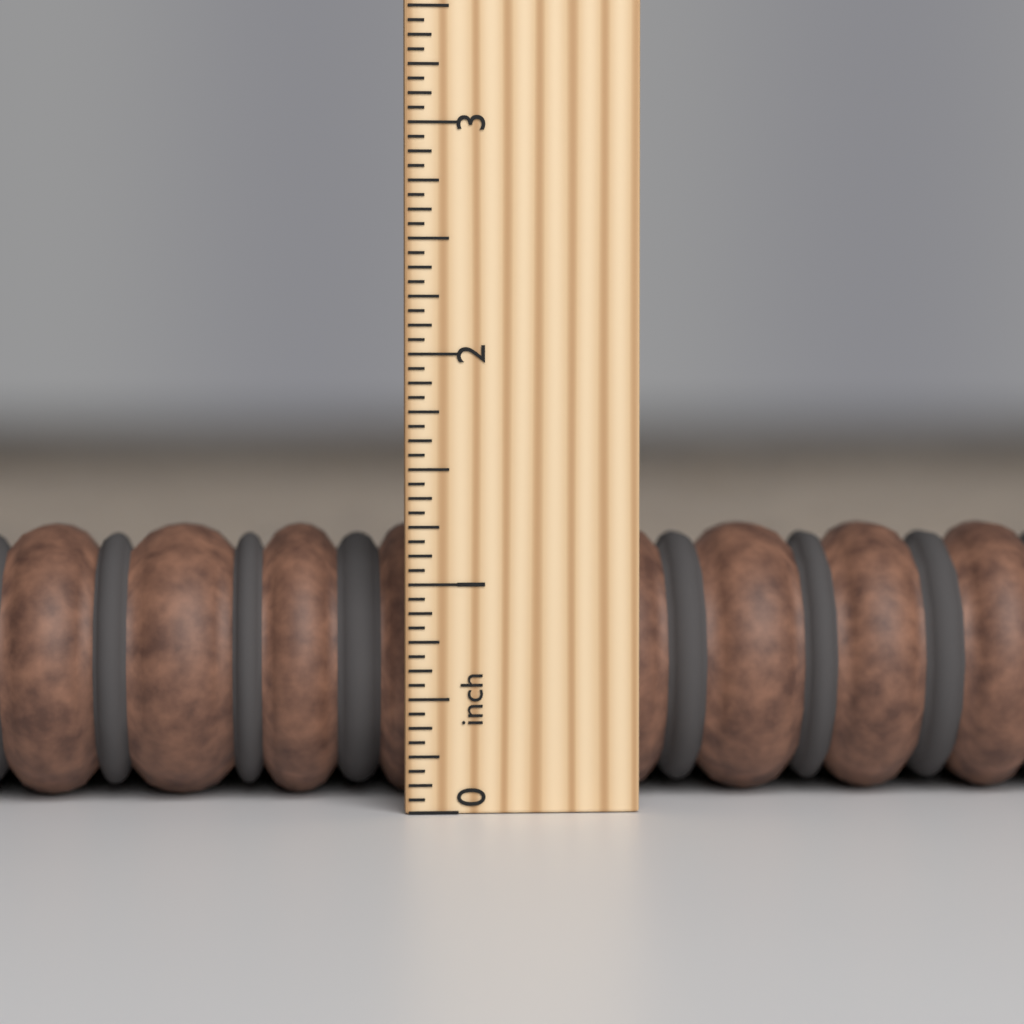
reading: 1.2500 inch
